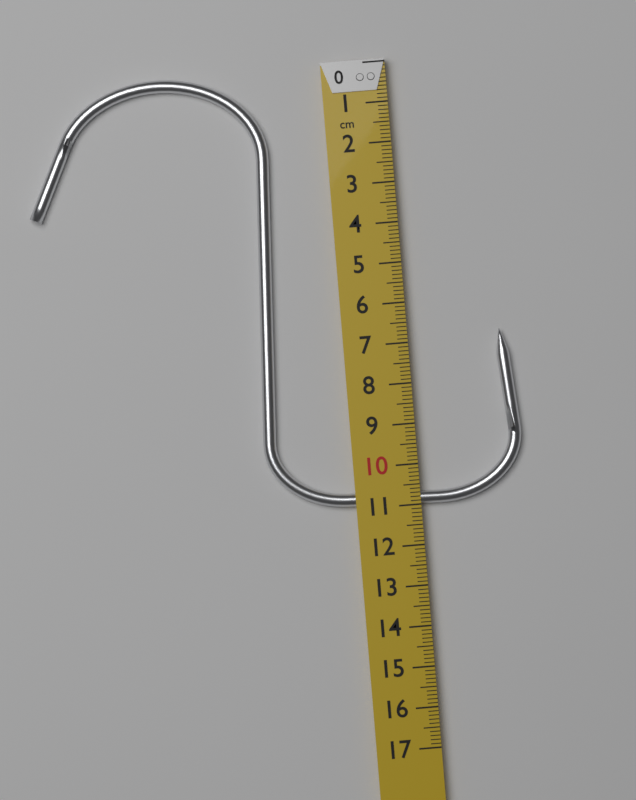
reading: 11.0 cm
